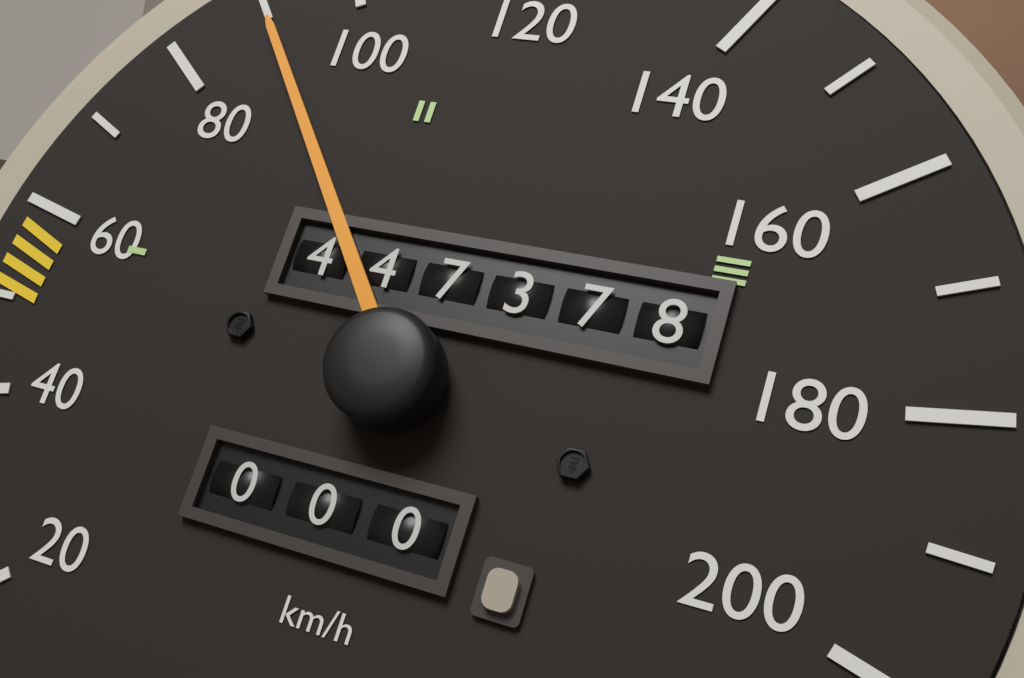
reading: 90 km/h
